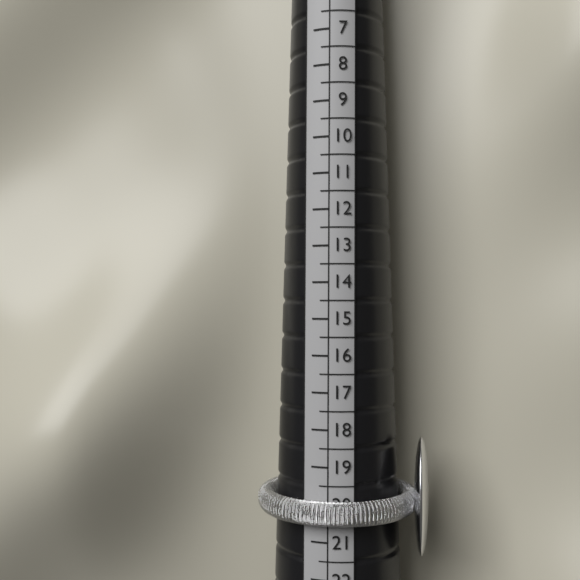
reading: 20.5 (no unit)
